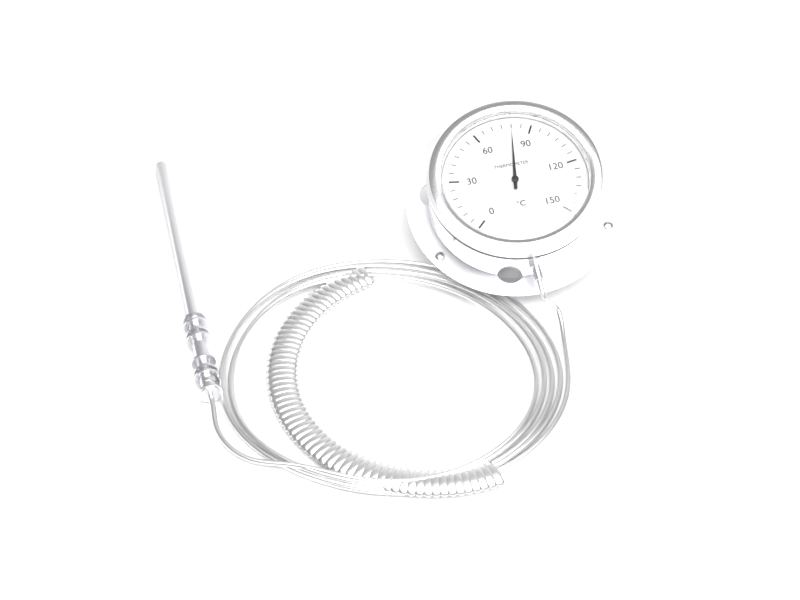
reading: 80 °C
